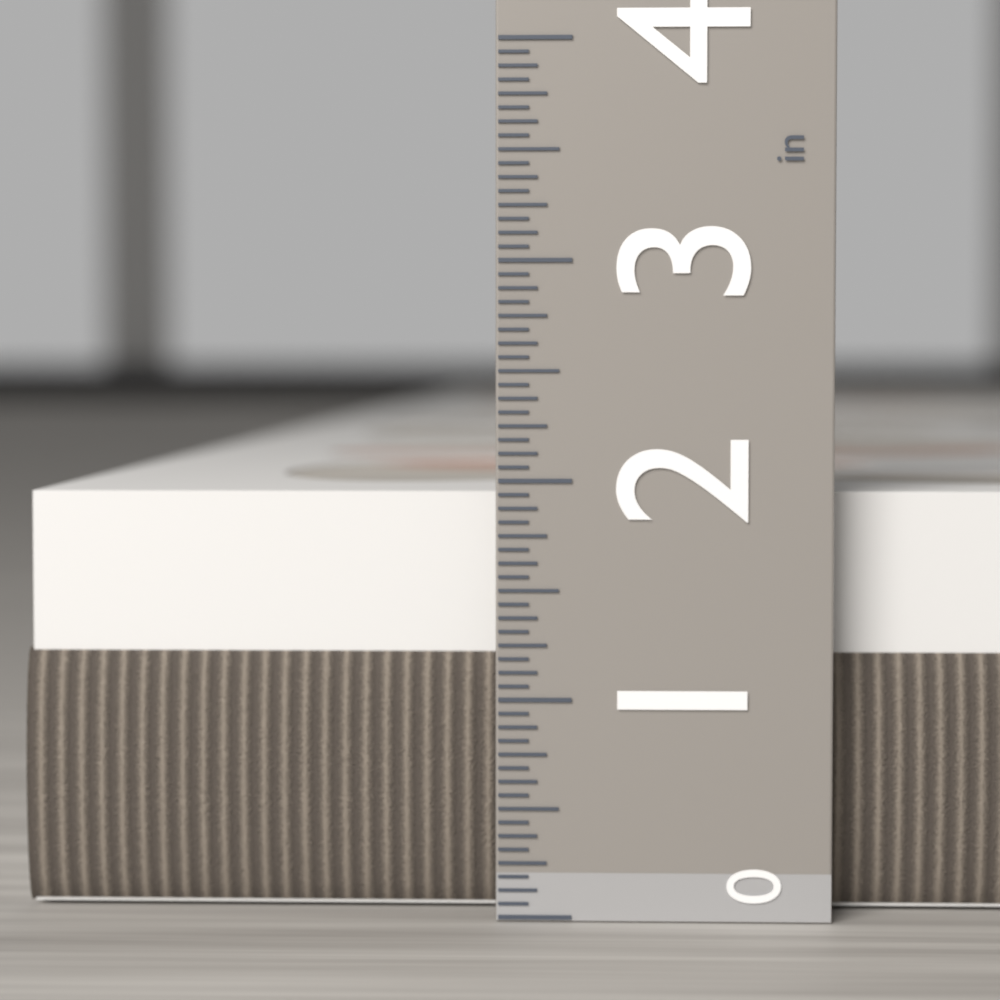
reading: 1.9375 in
